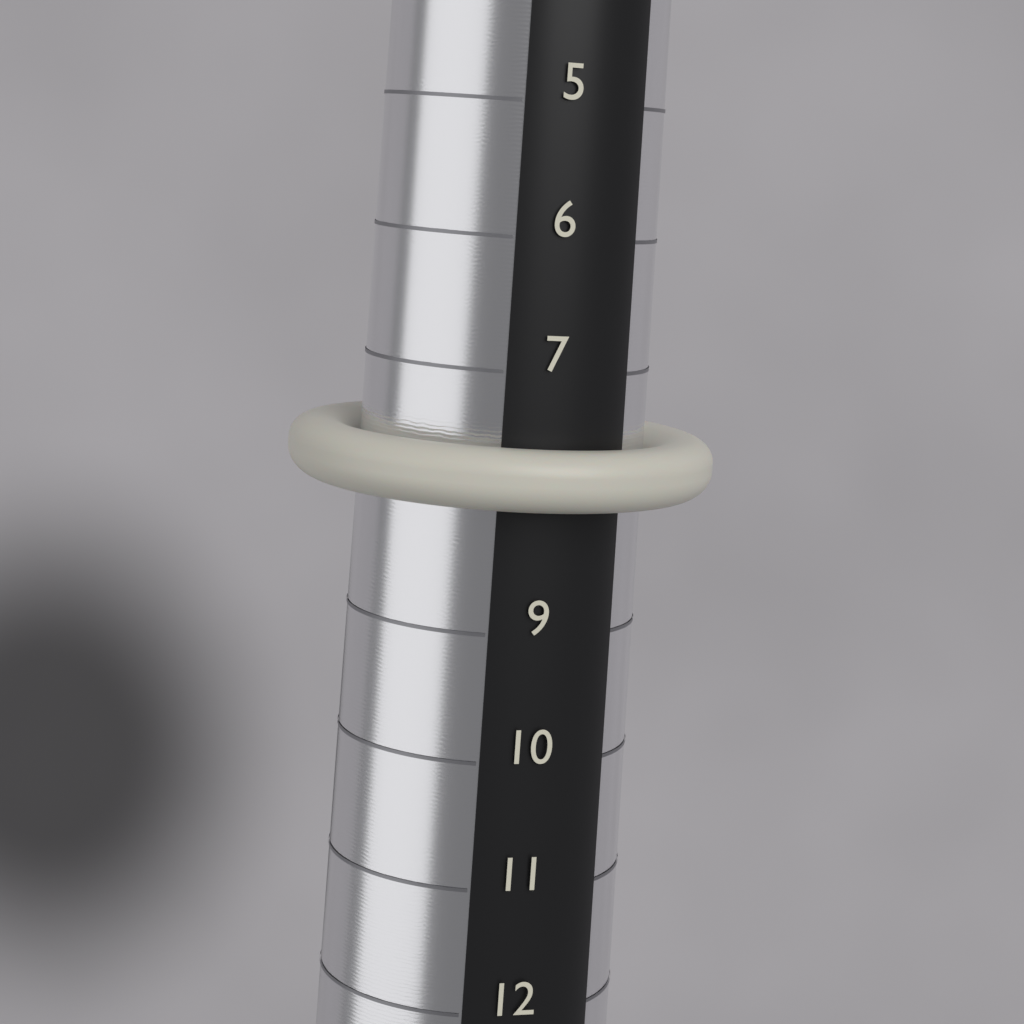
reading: 8 (no unit)
